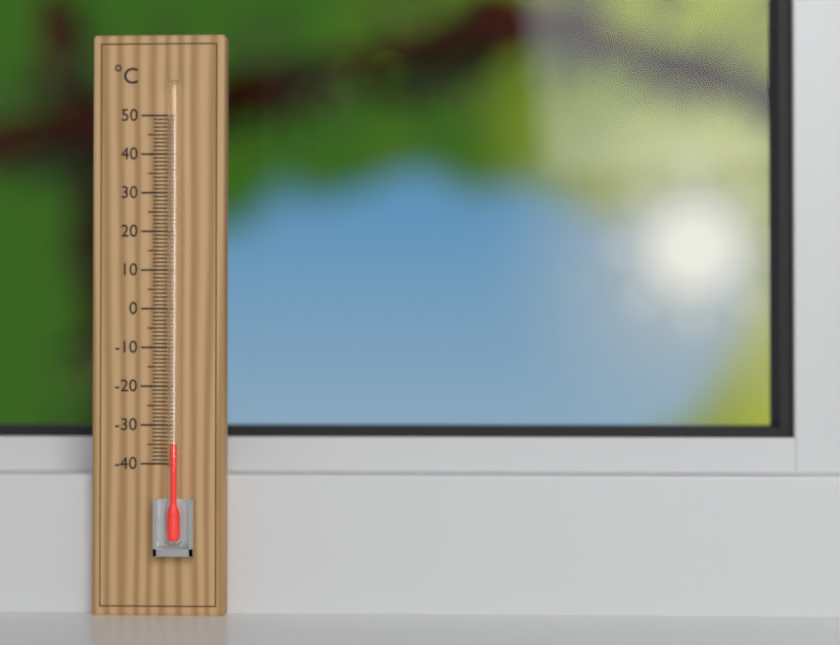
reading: -35 °C
